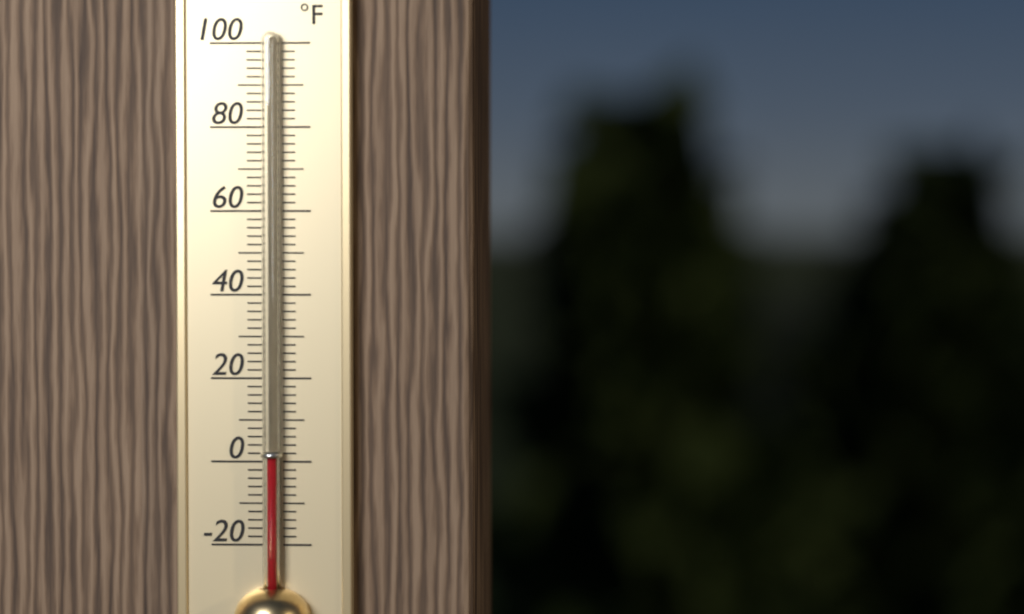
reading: 2 °F
